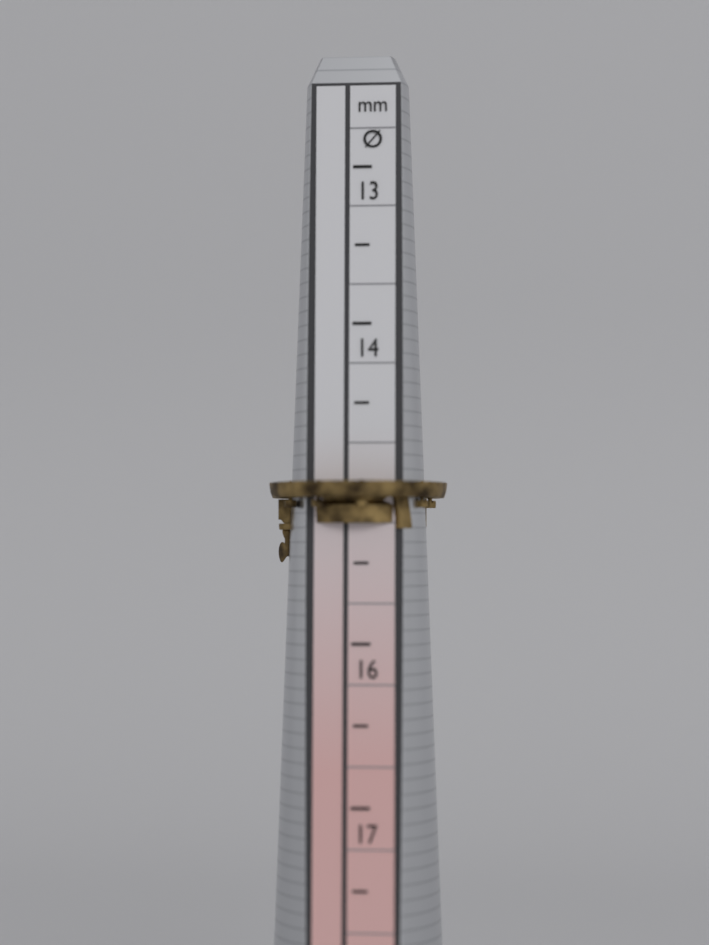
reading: 15.5 mm
